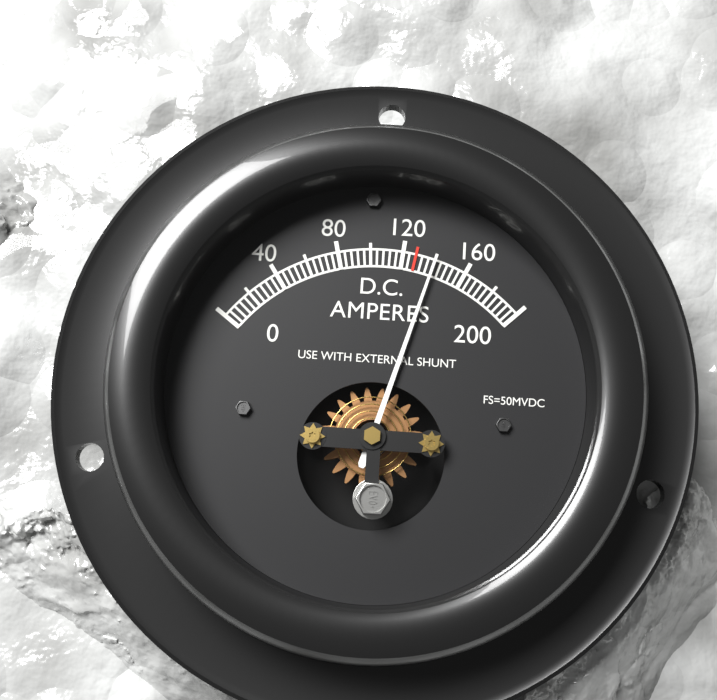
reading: 140 A
